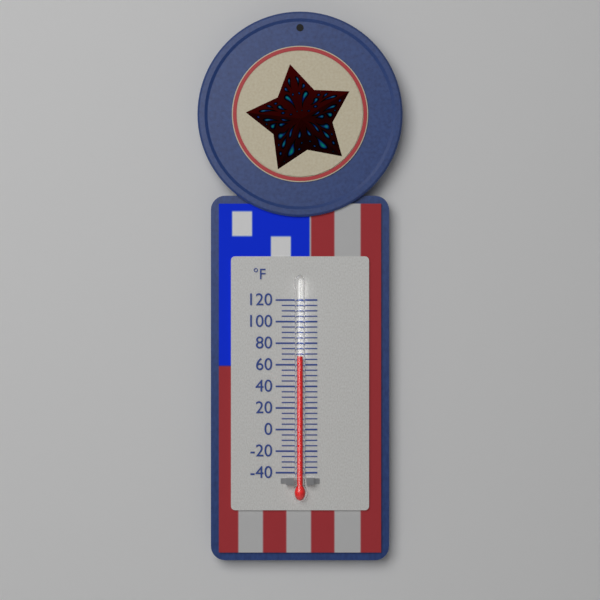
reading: 68 °F
